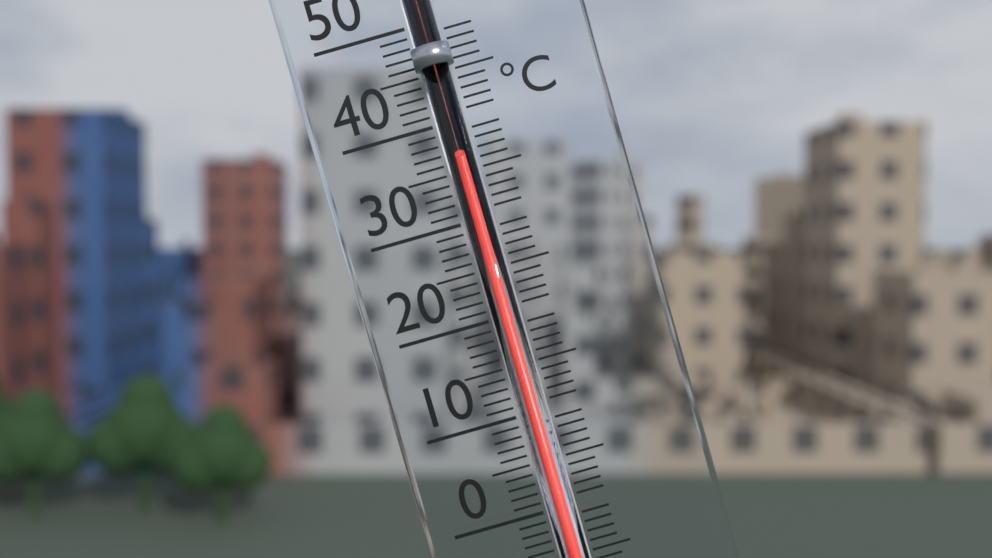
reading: 36 °C
